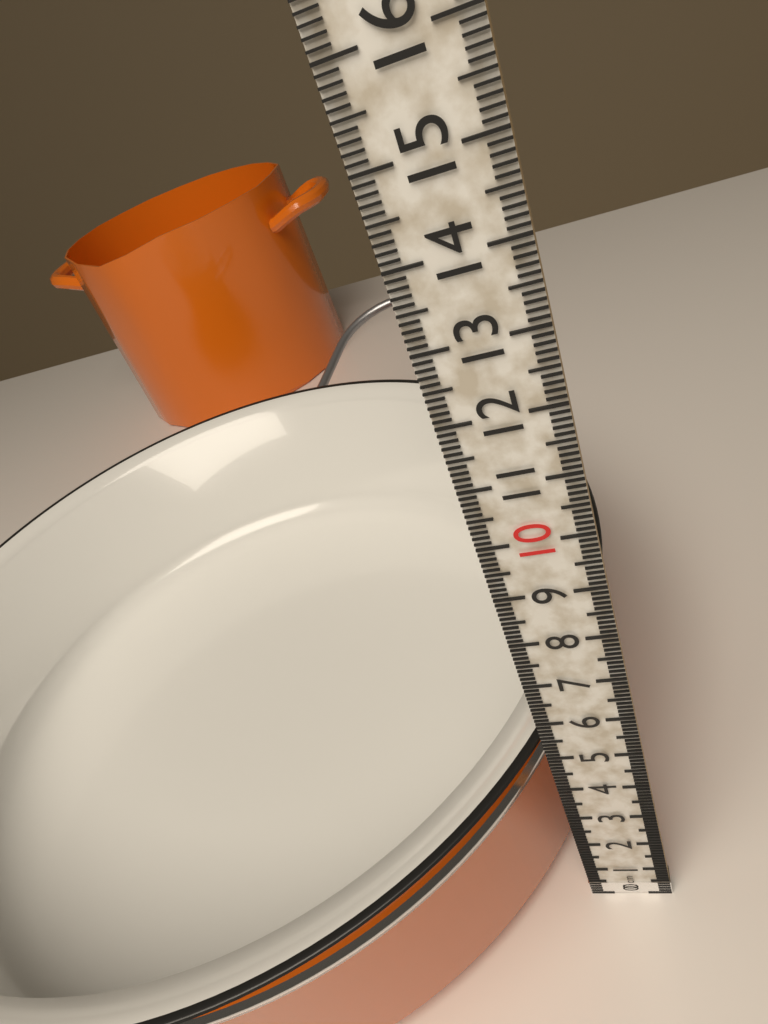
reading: 5.2 cm
